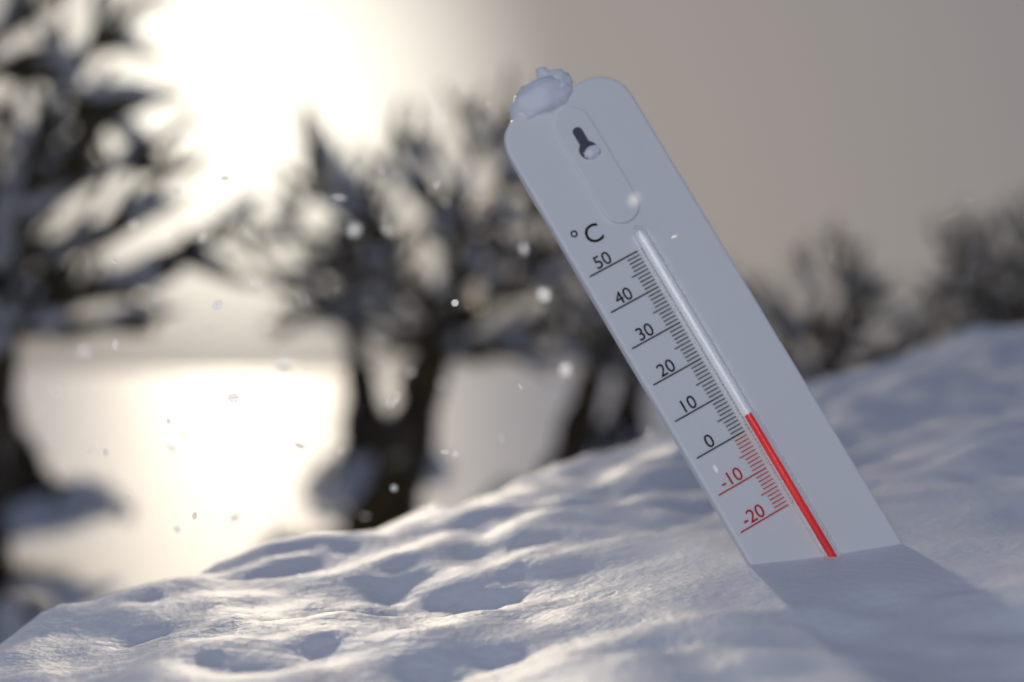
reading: 3 °C
